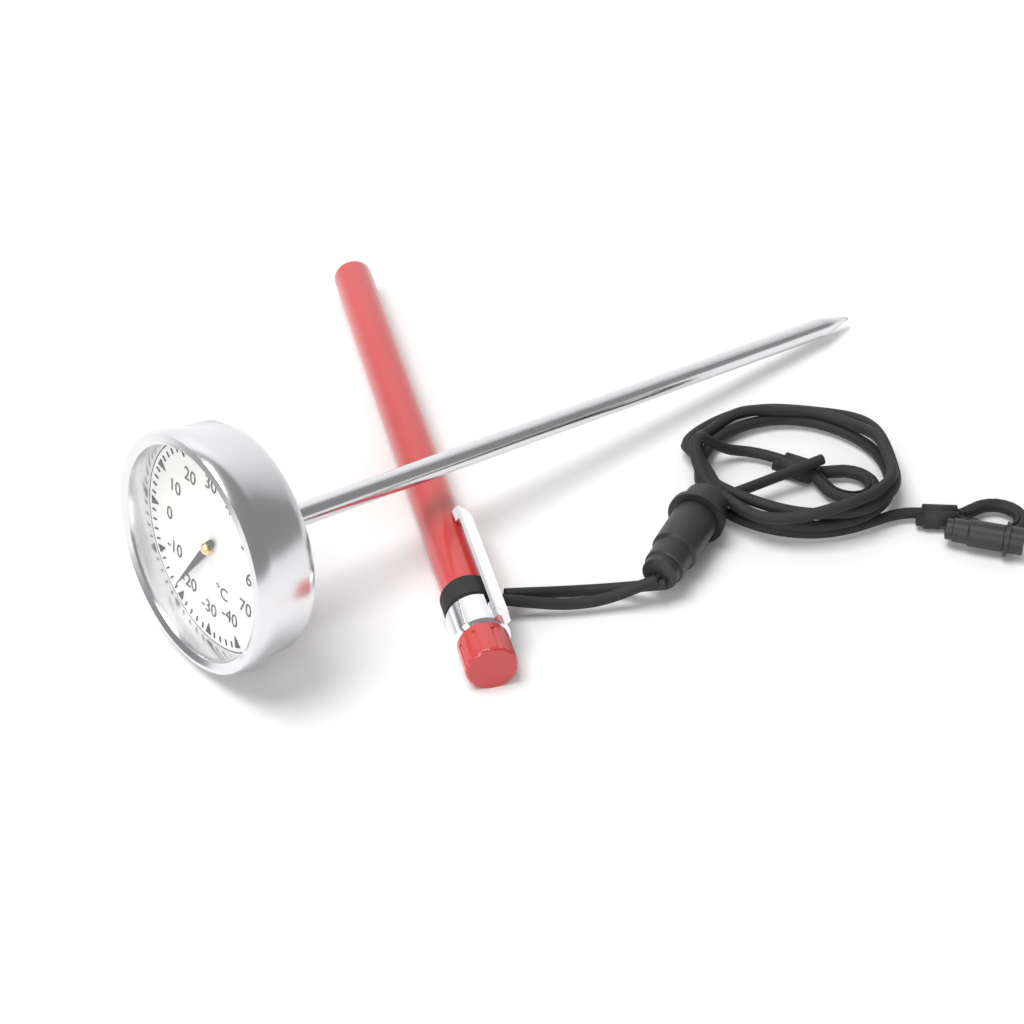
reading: -18 °C
